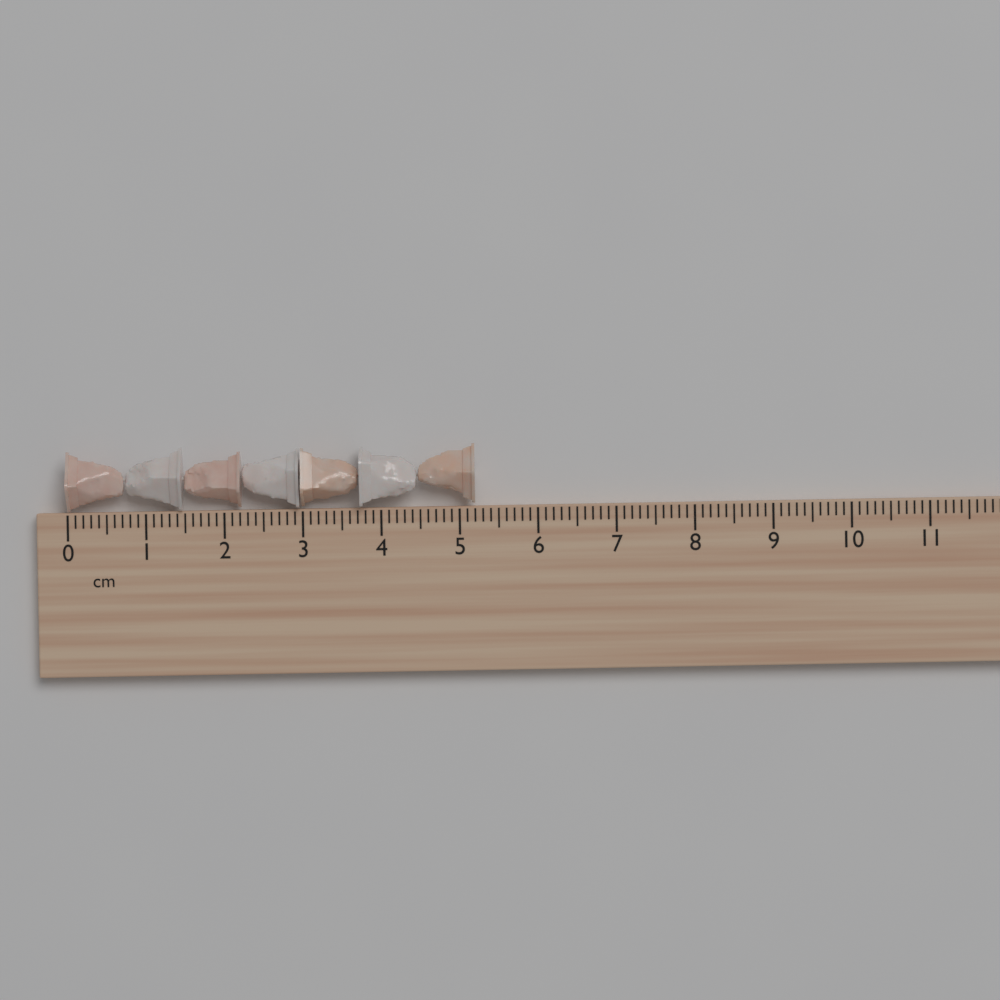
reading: 5.2 cm
